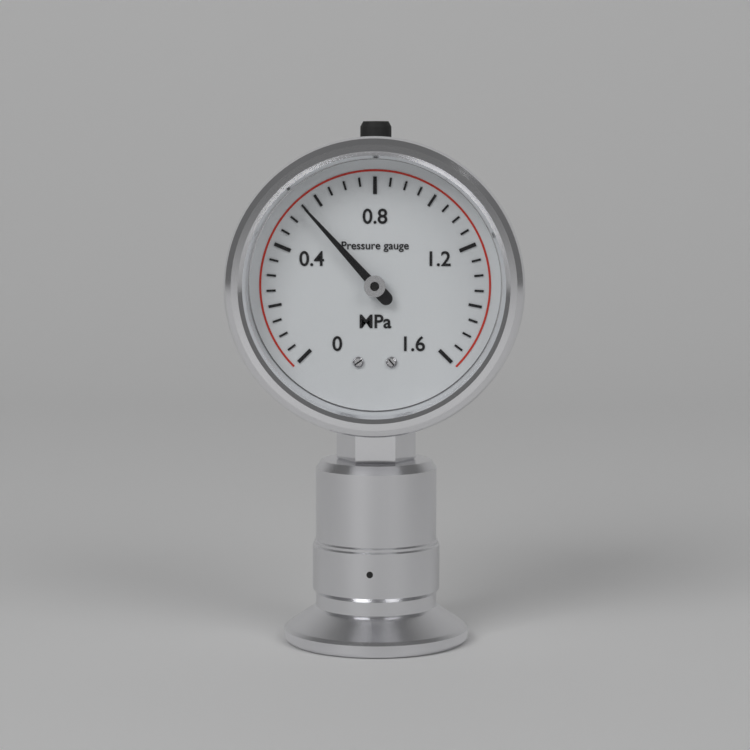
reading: 0.55 MPa
